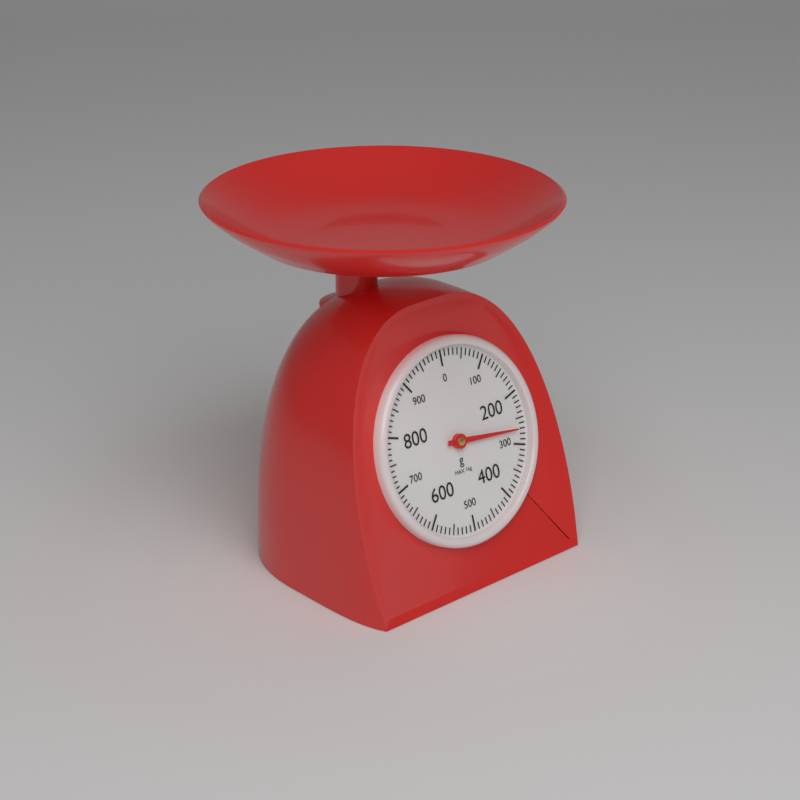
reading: 270 g
